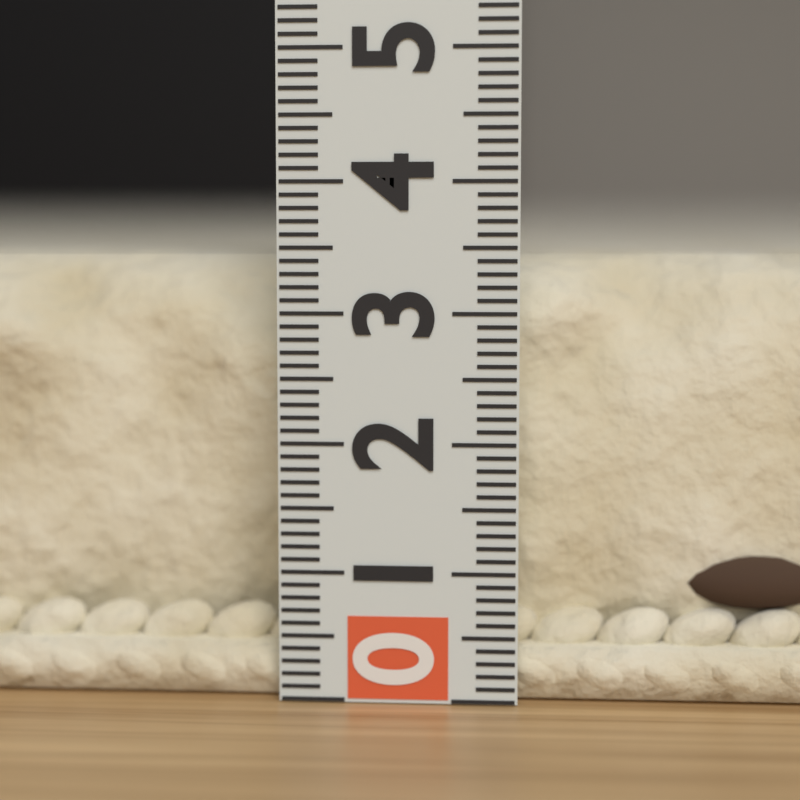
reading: 3.5 (no unit)
